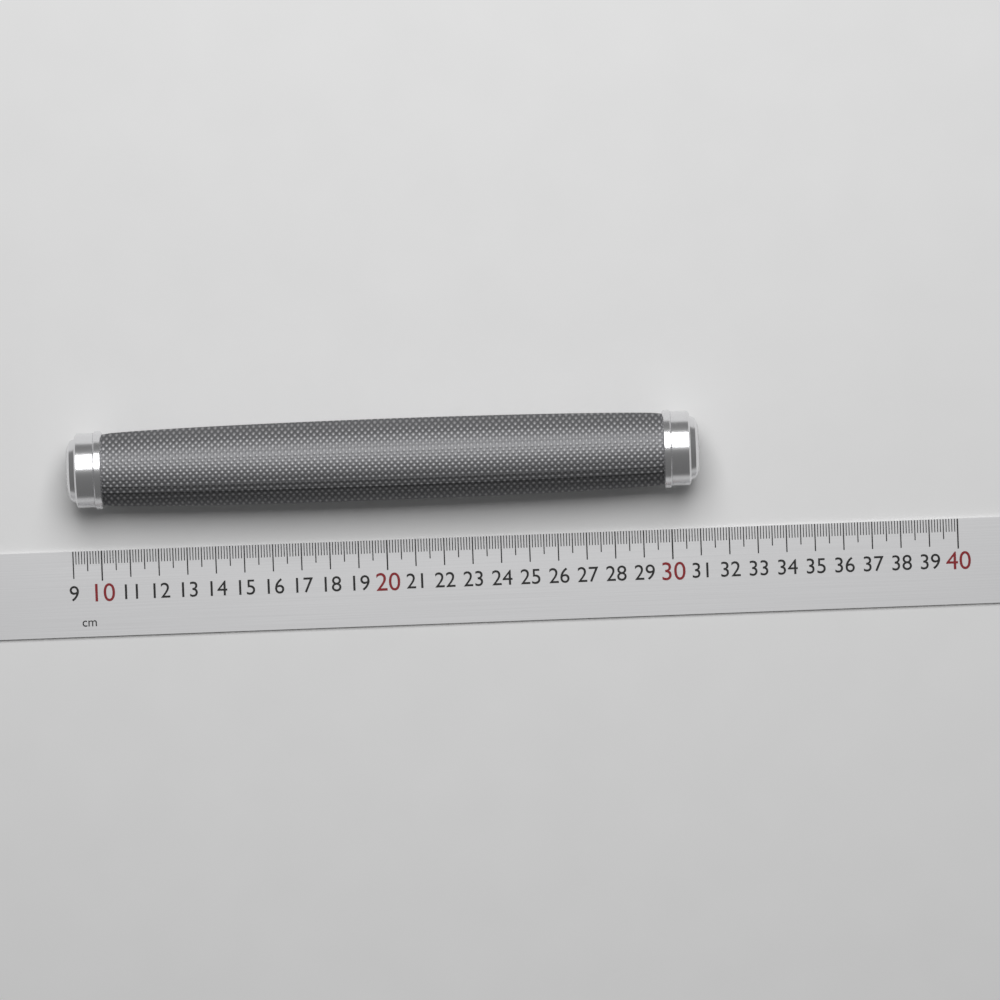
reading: 31.0 cm
